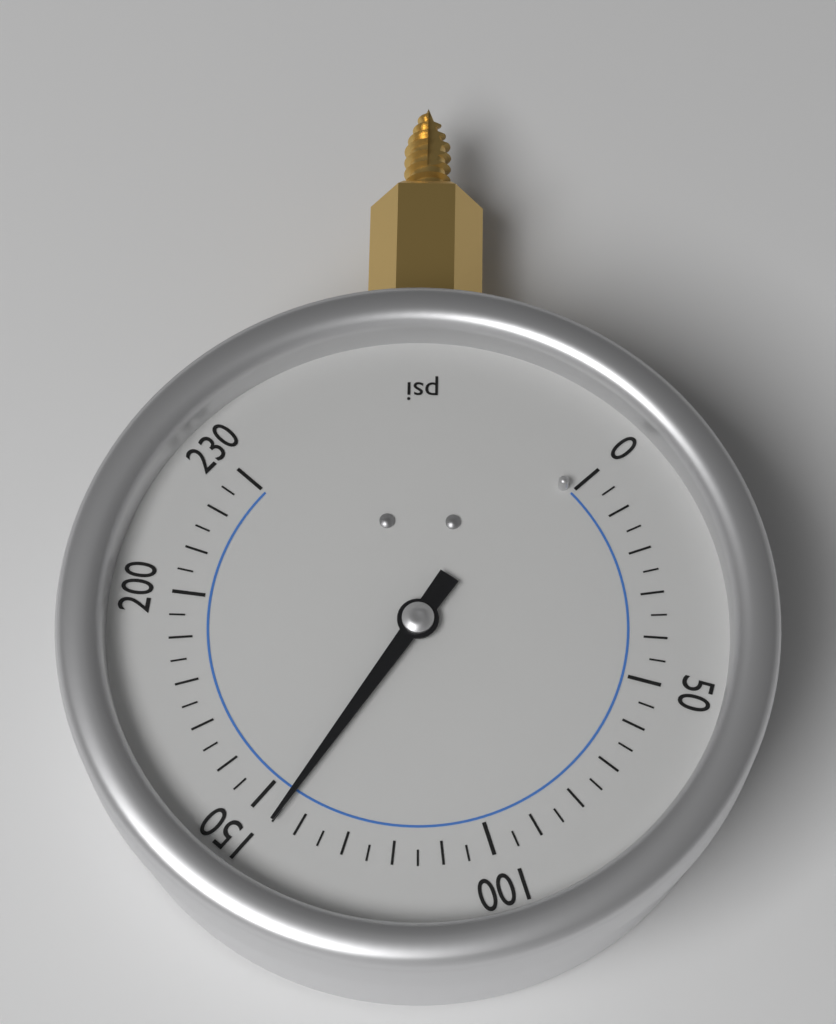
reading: 145 psi
